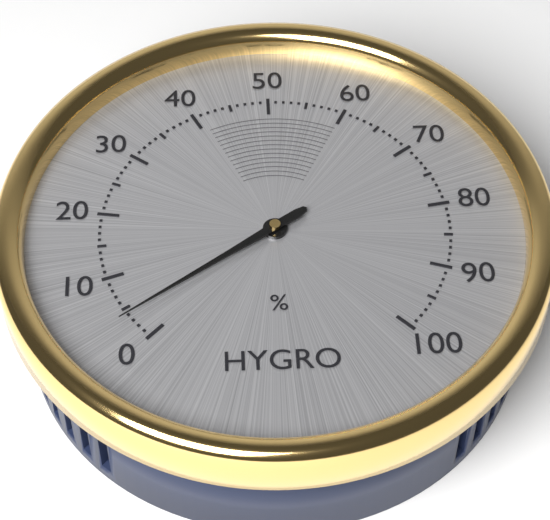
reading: 4 %
